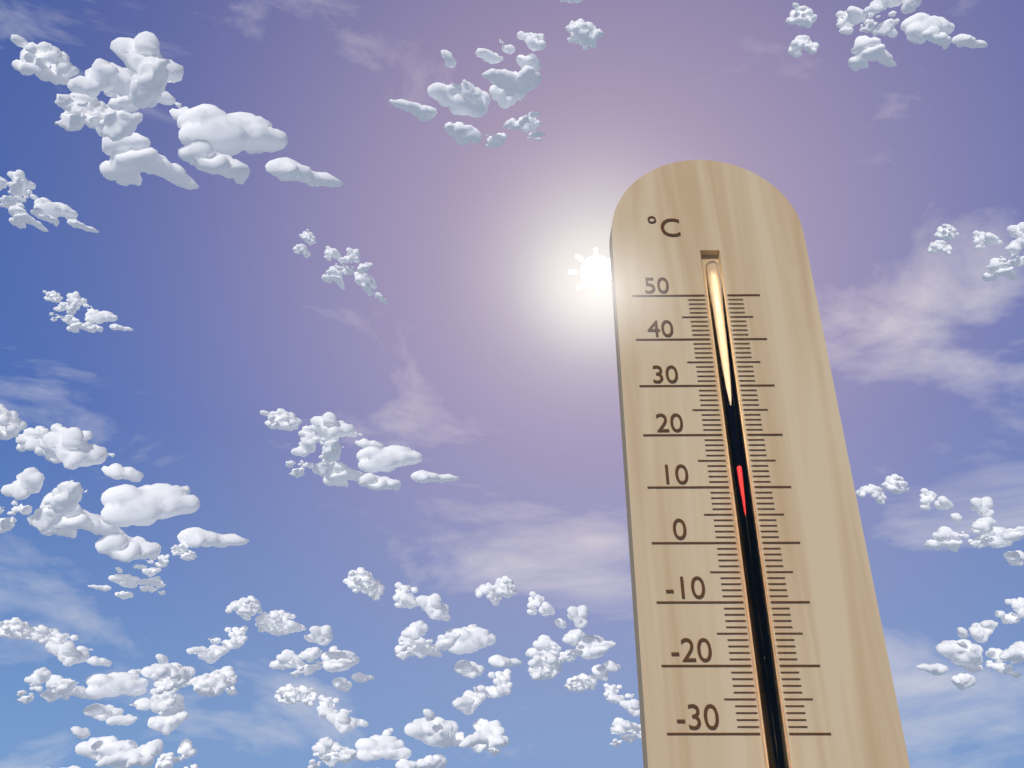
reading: 14 °C
